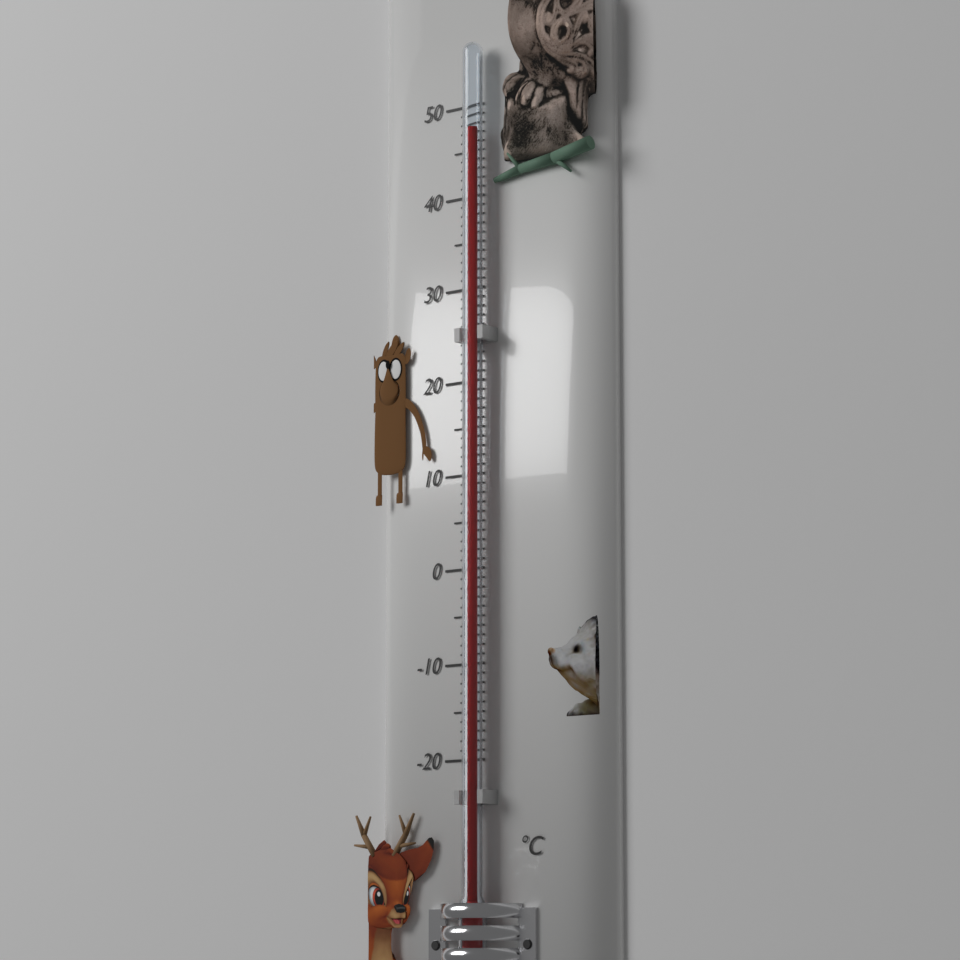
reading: 47 °C
